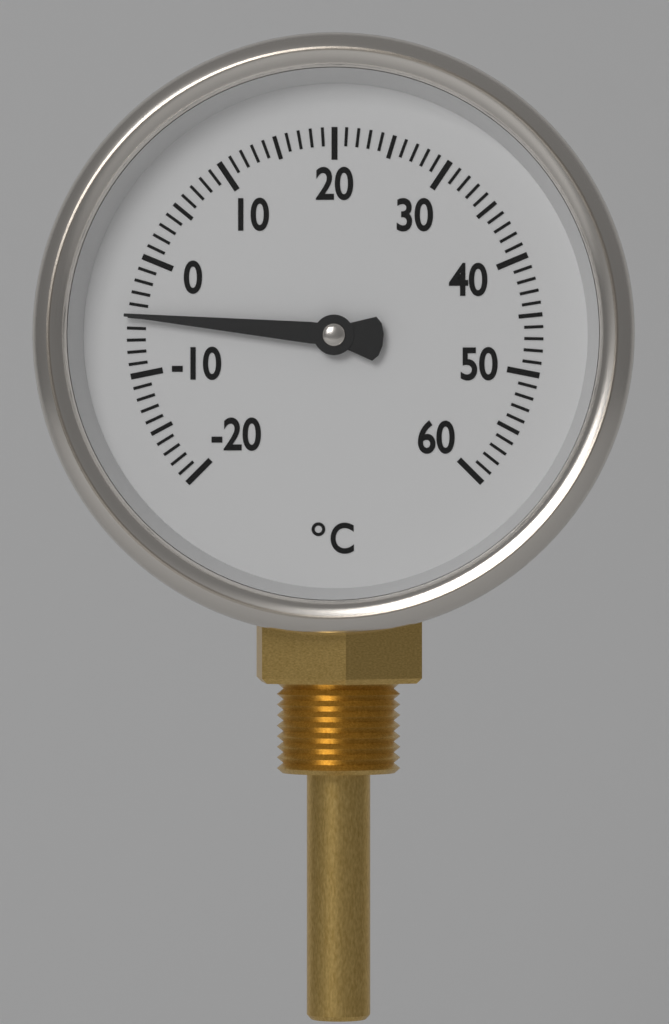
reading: -5 °C
